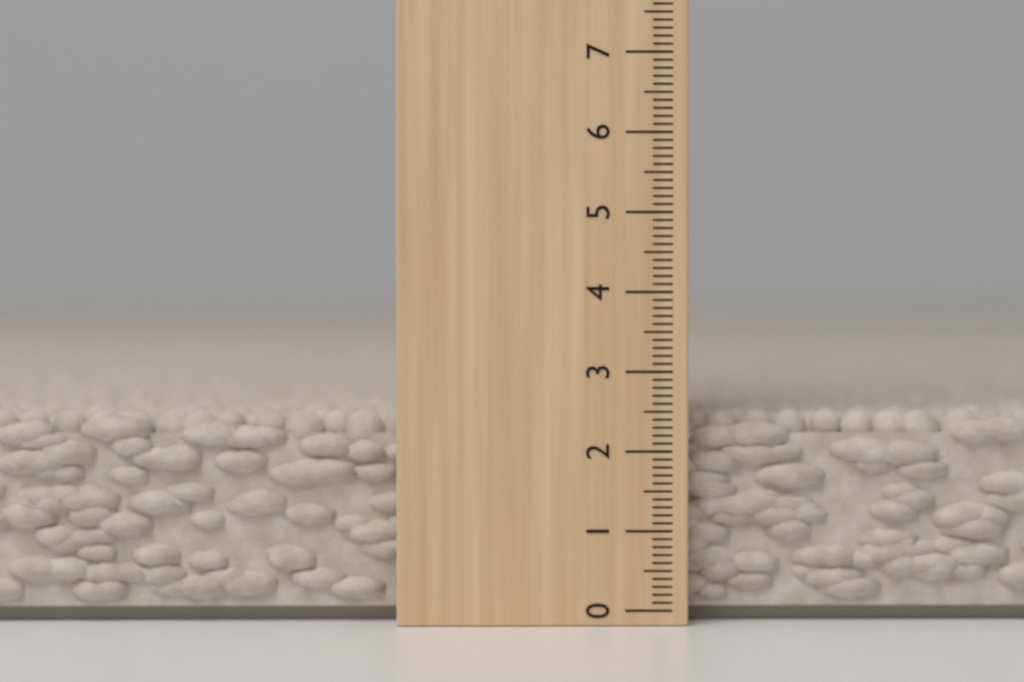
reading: 2.5 cm
